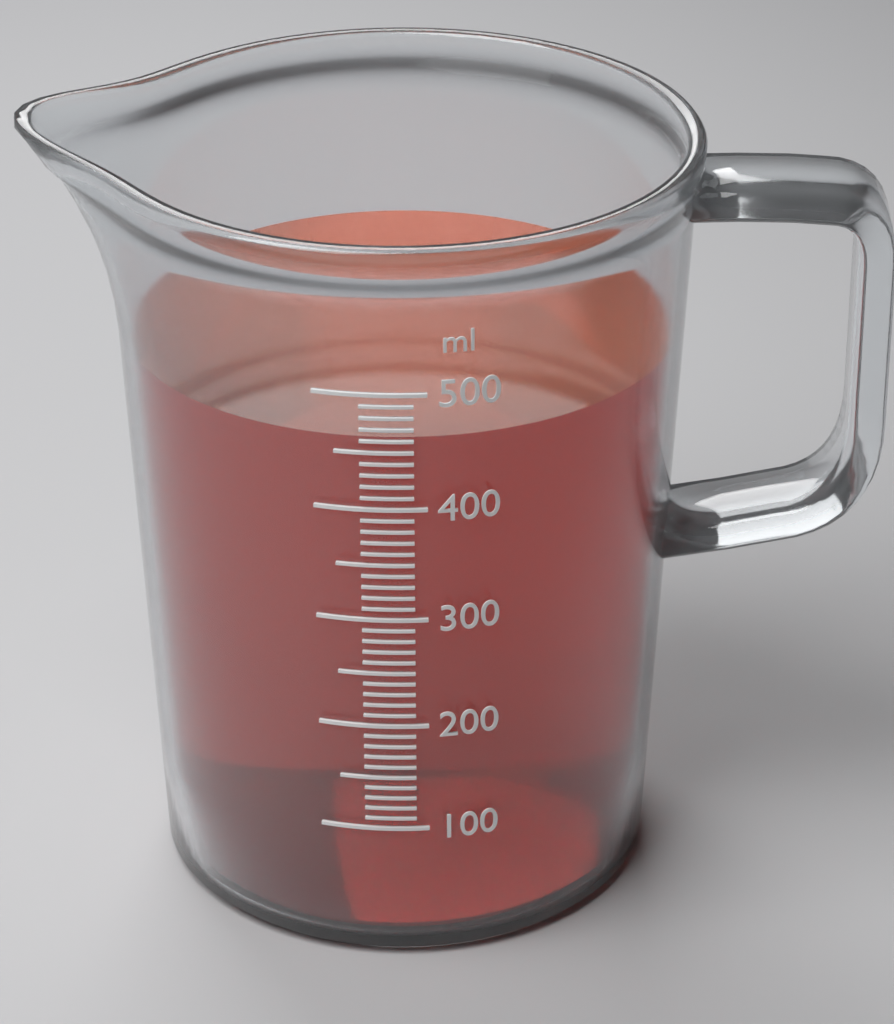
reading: 460 ml
